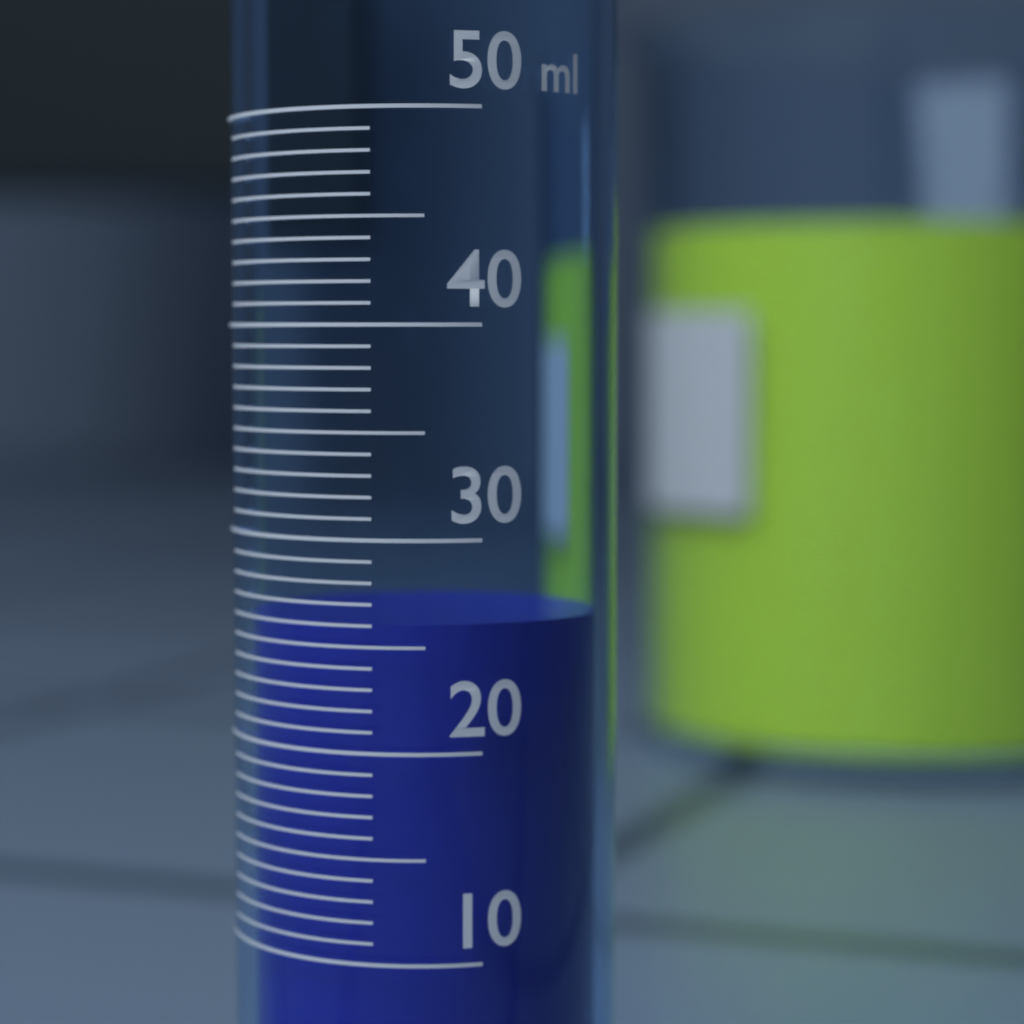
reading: 26 ml
